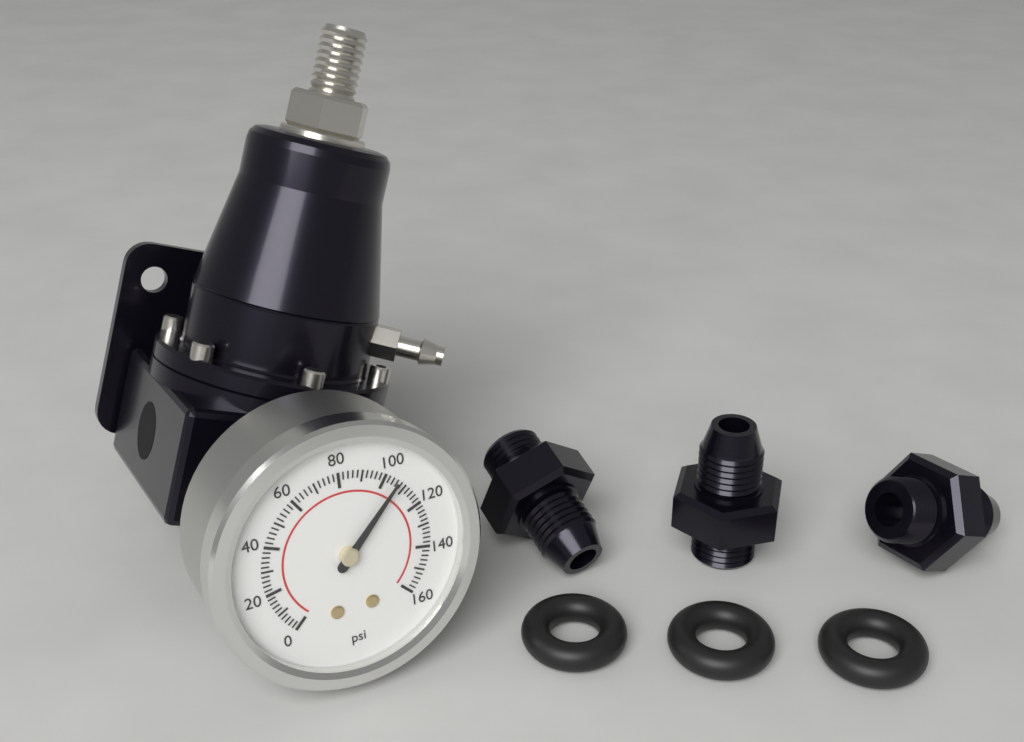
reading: 106 psi
